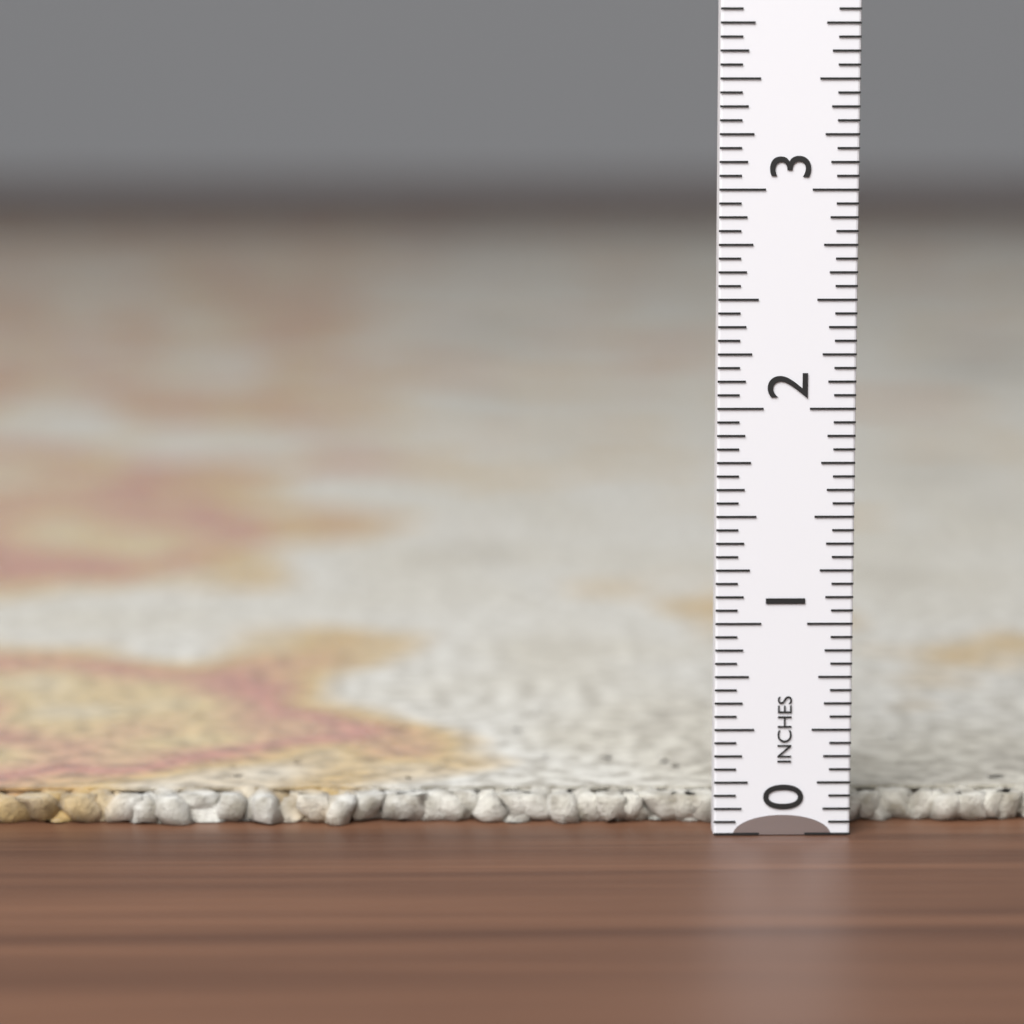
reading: 0.1250 in
